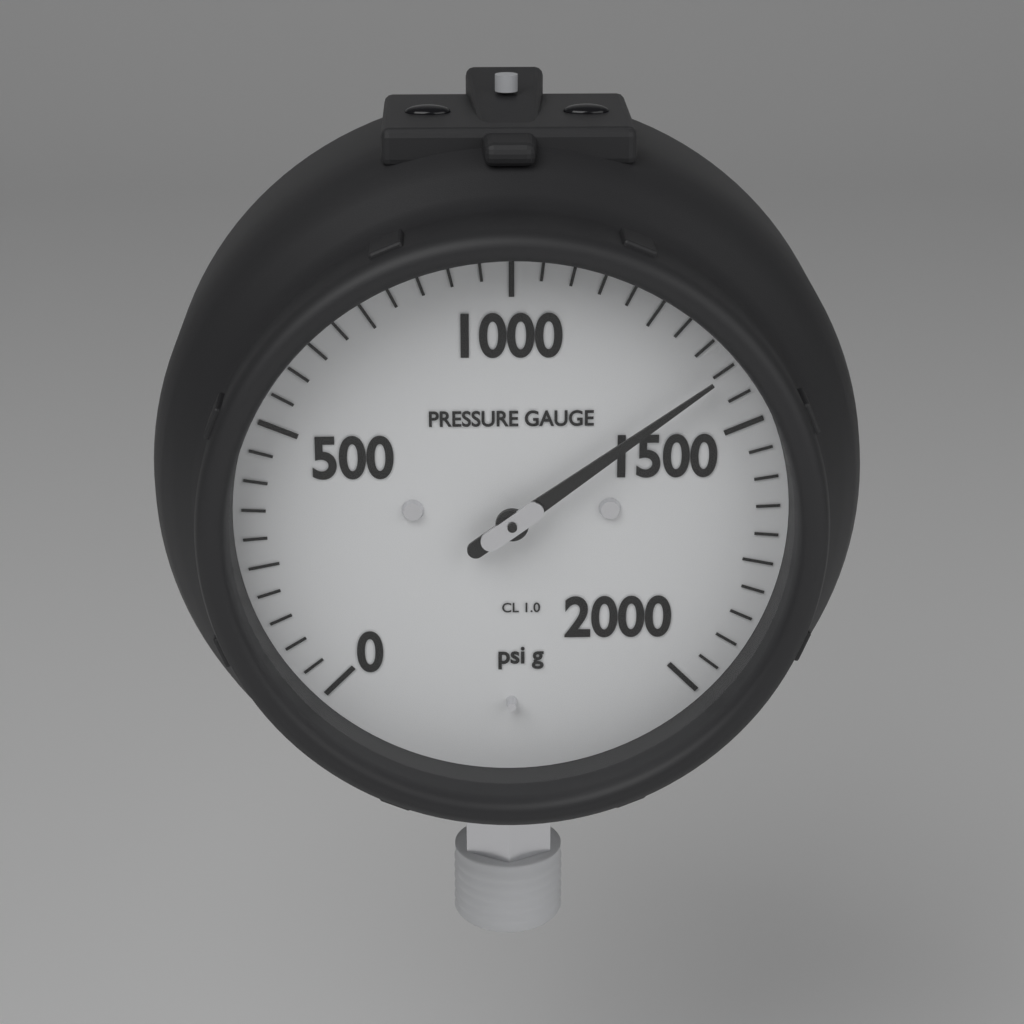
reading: 1400 psi
